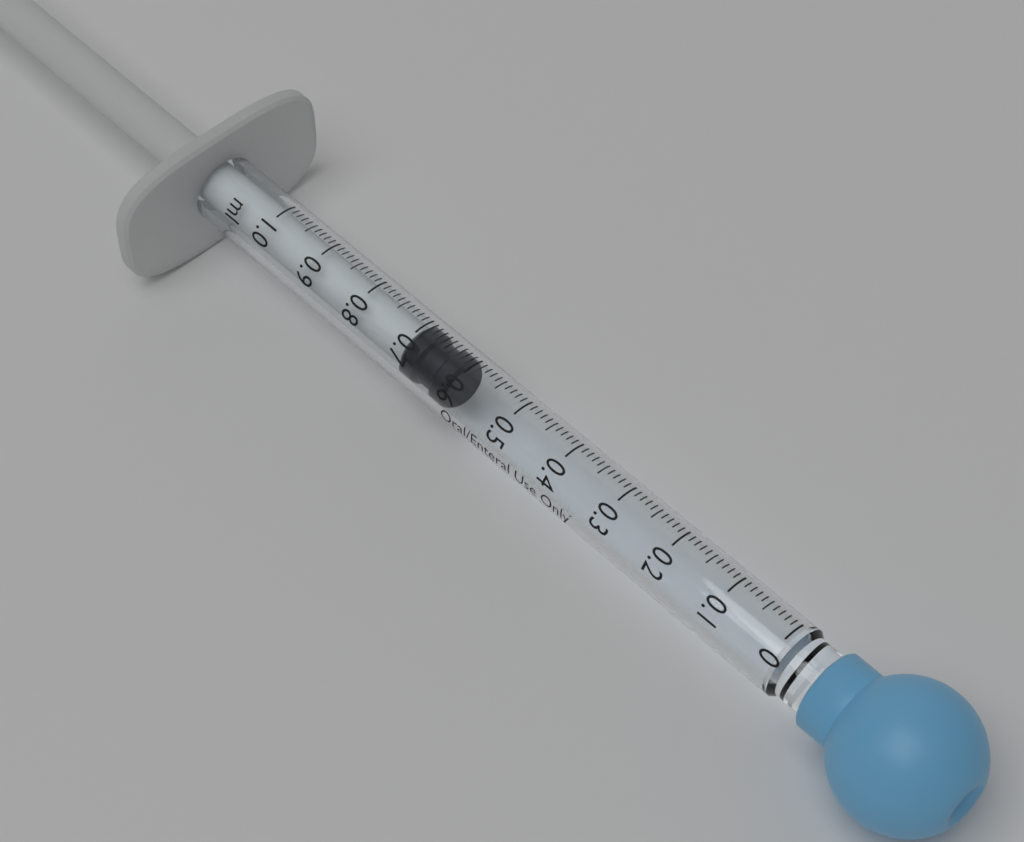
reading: 0.61 ml
